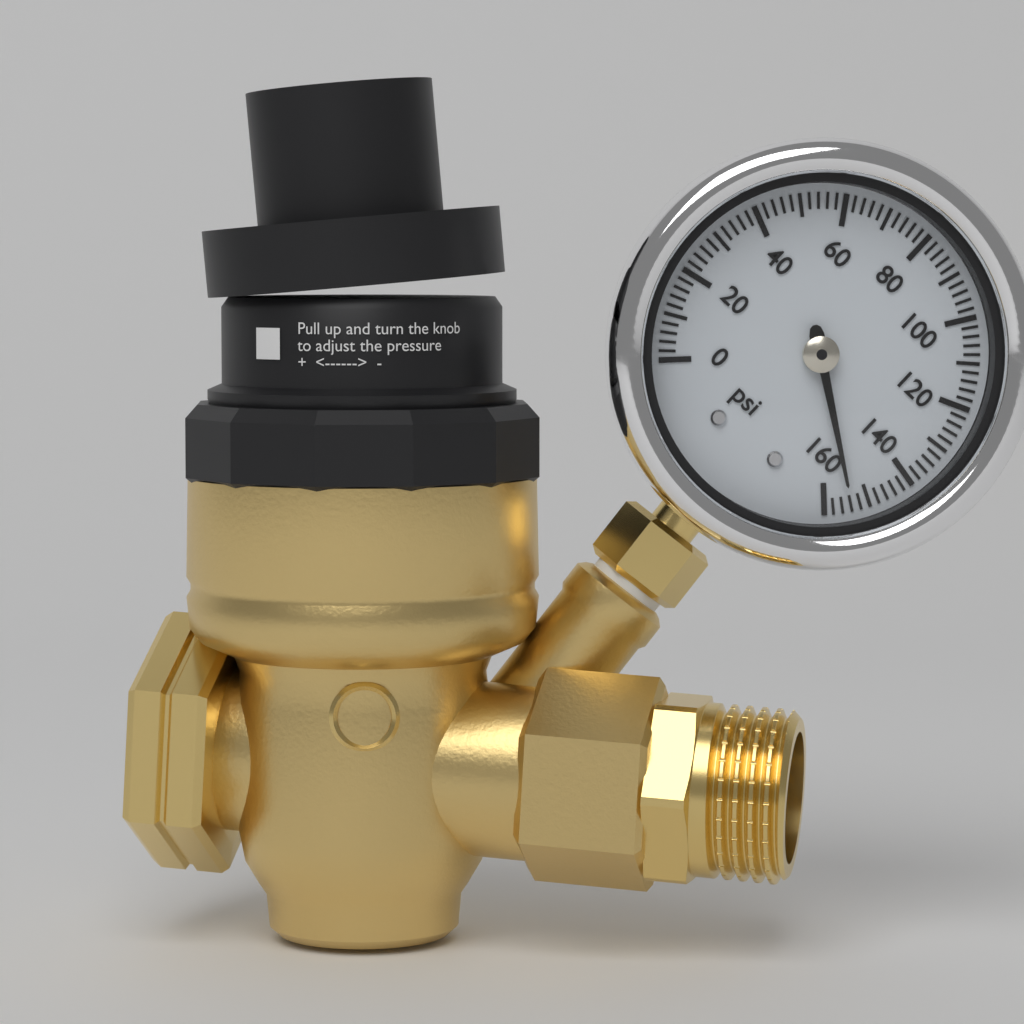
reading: 154 psi
